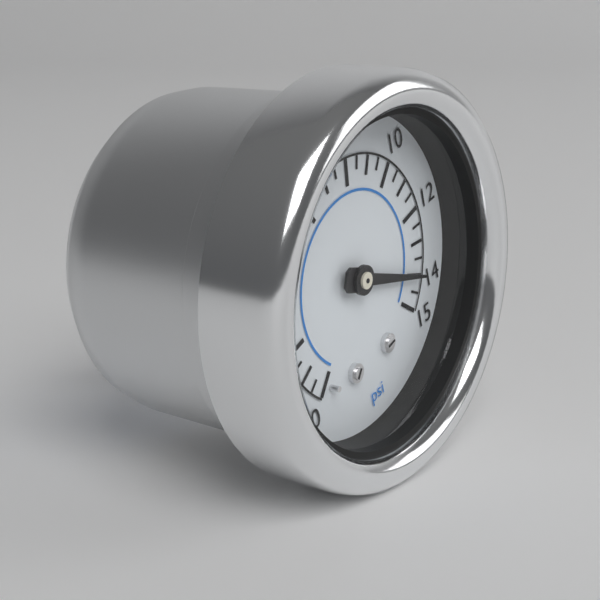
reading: 14.0 psi
